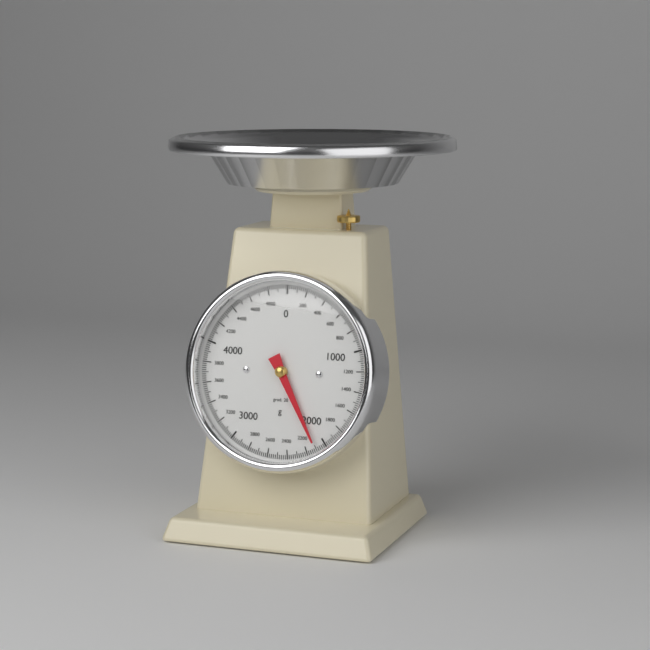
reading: 2100 g
